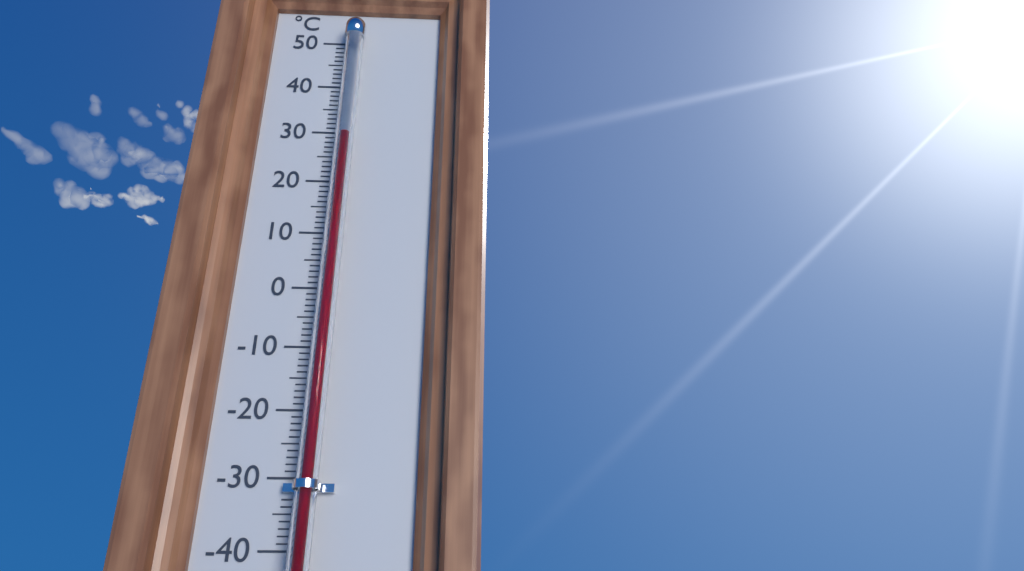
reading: 28 °C
